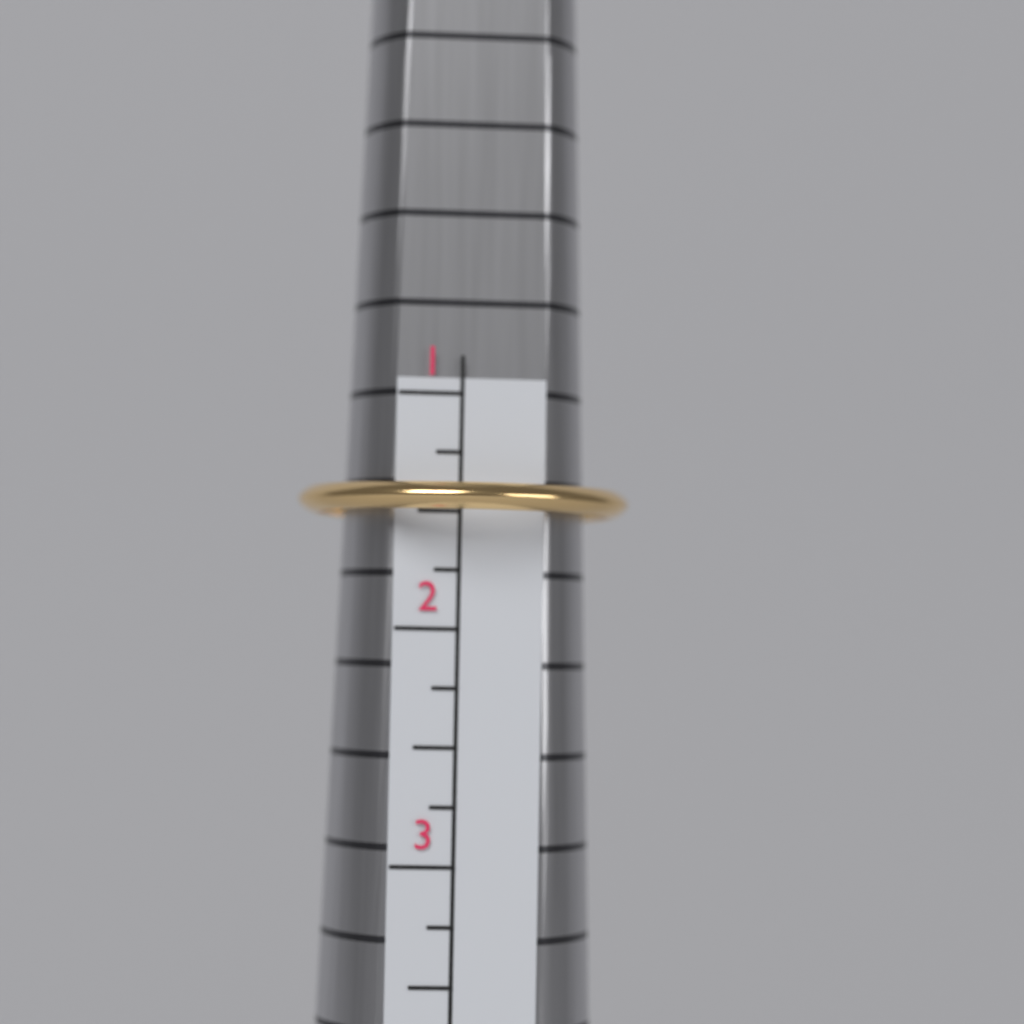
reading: 1.50 (no unit)
